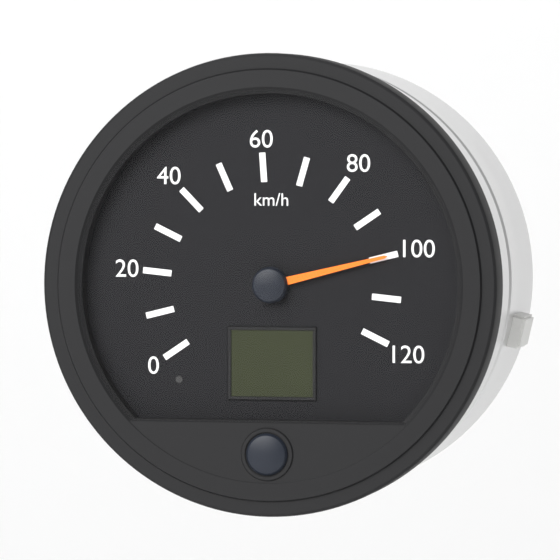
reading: 100 km/h
